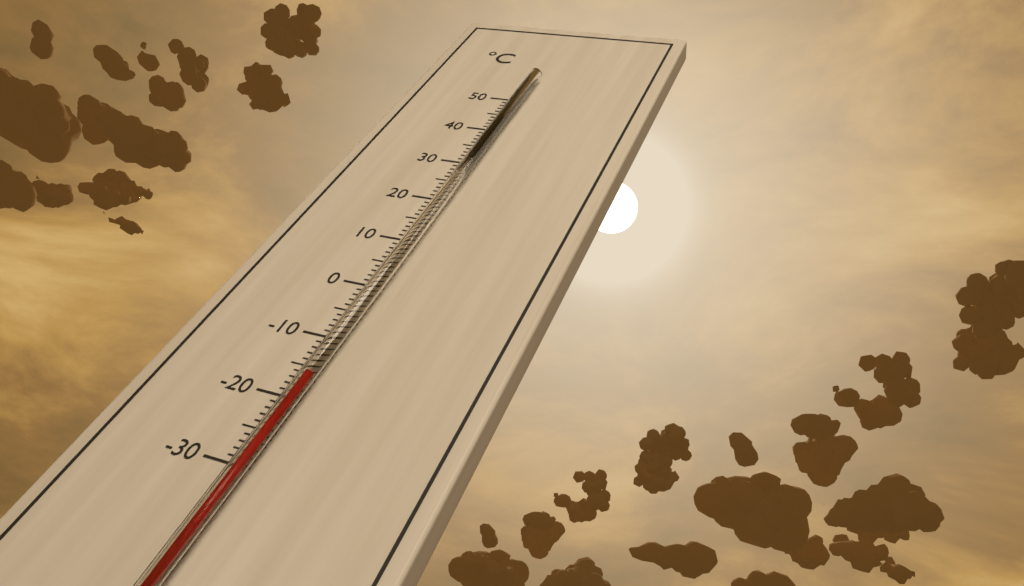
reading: -17 °C
